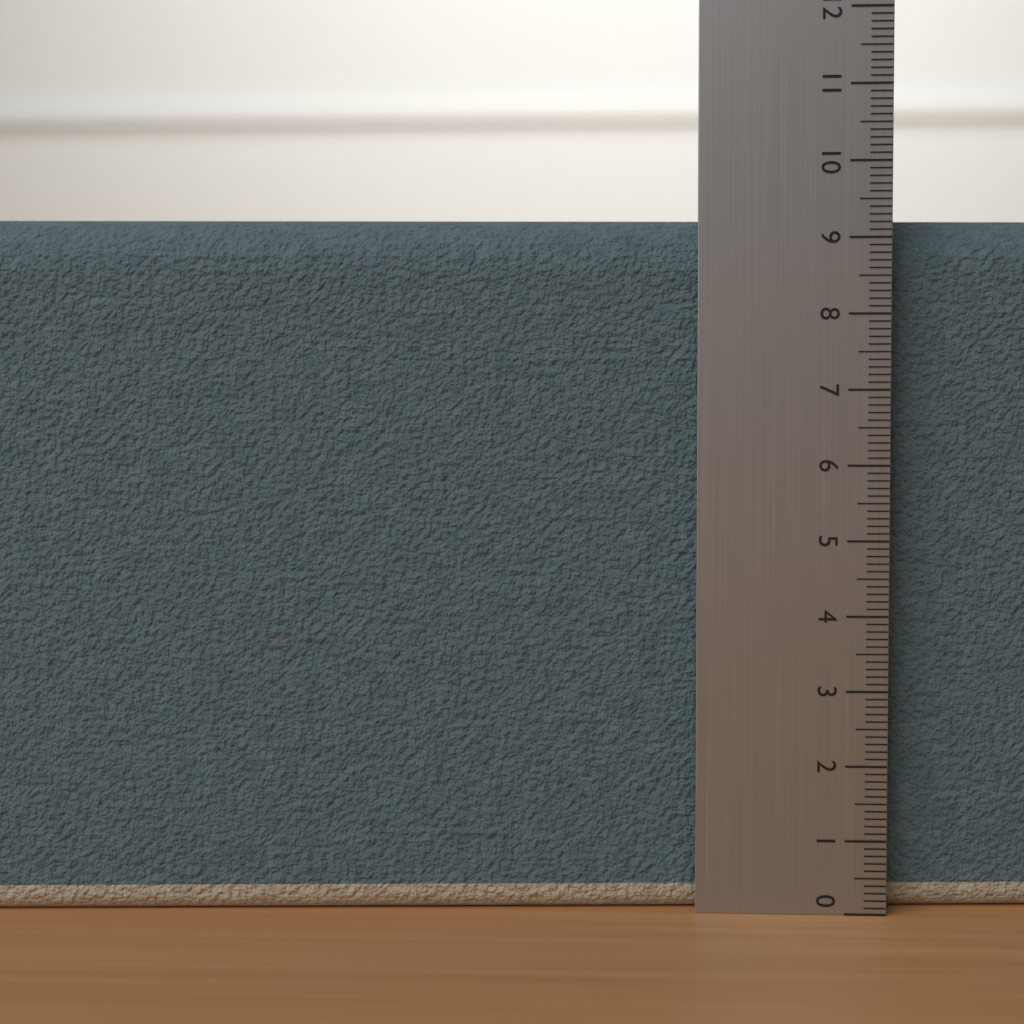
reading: 9.3 (no unit)
